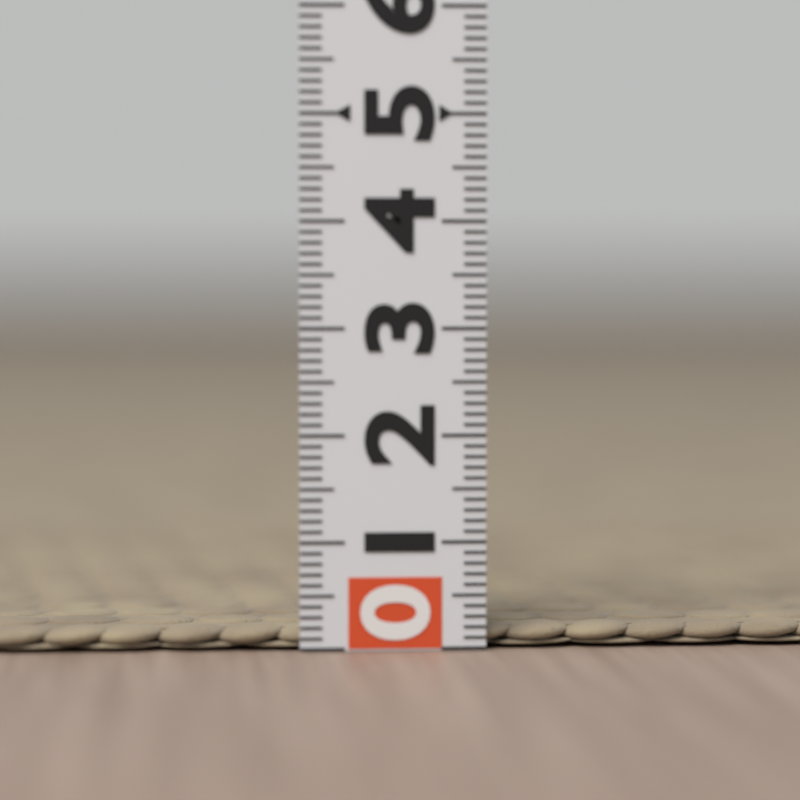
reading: 0.2 (no unit)
